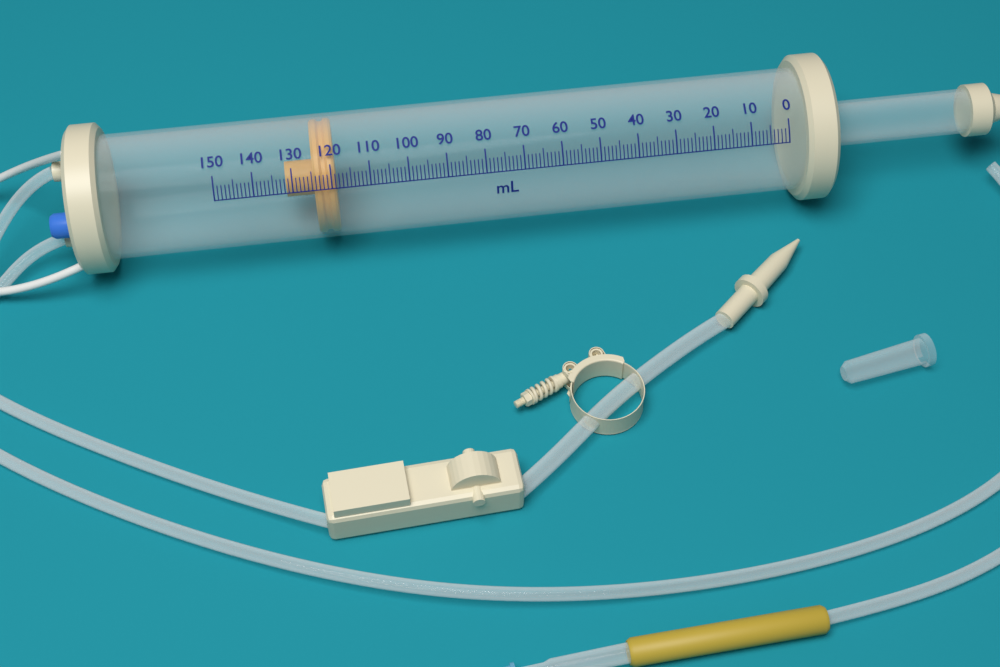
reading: 119 ml
